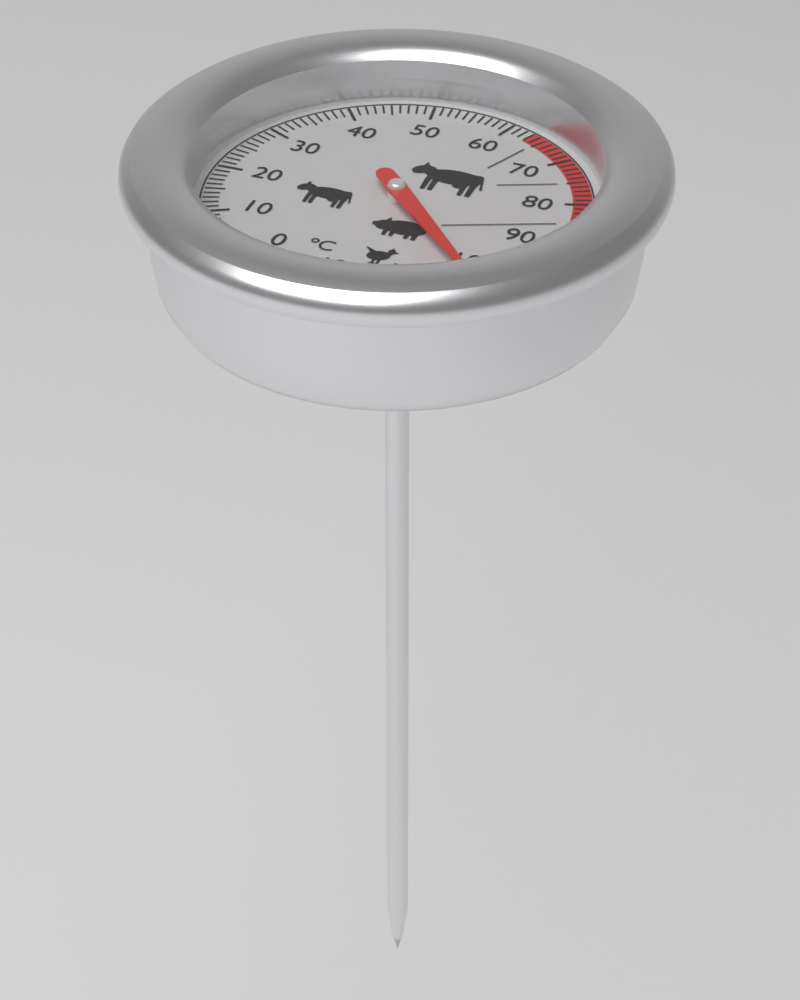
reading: 103 °C
